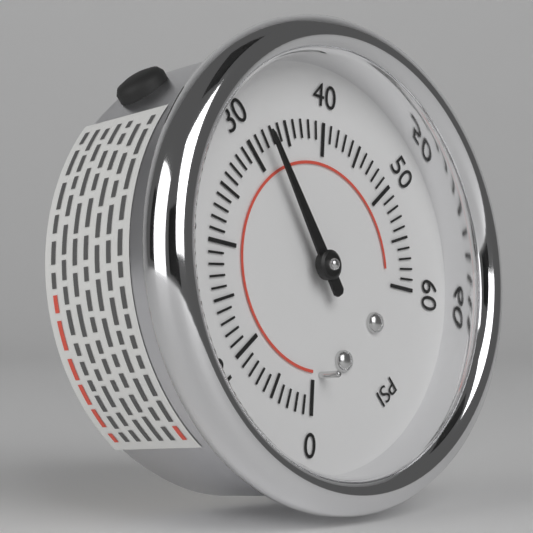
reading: 32 psi
